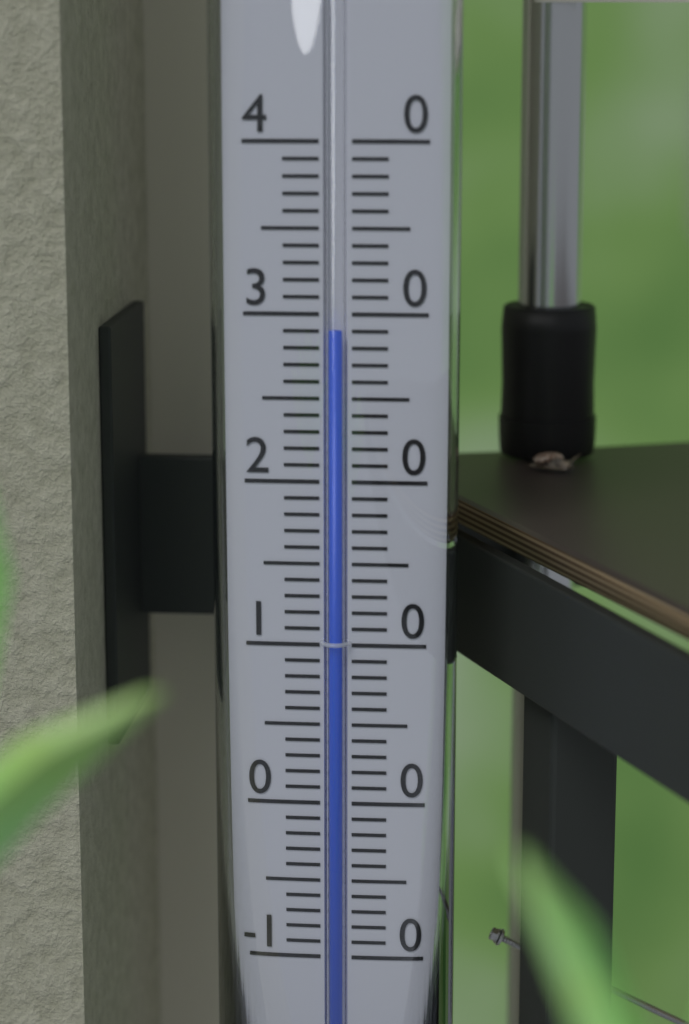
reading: 29 (no unit)
